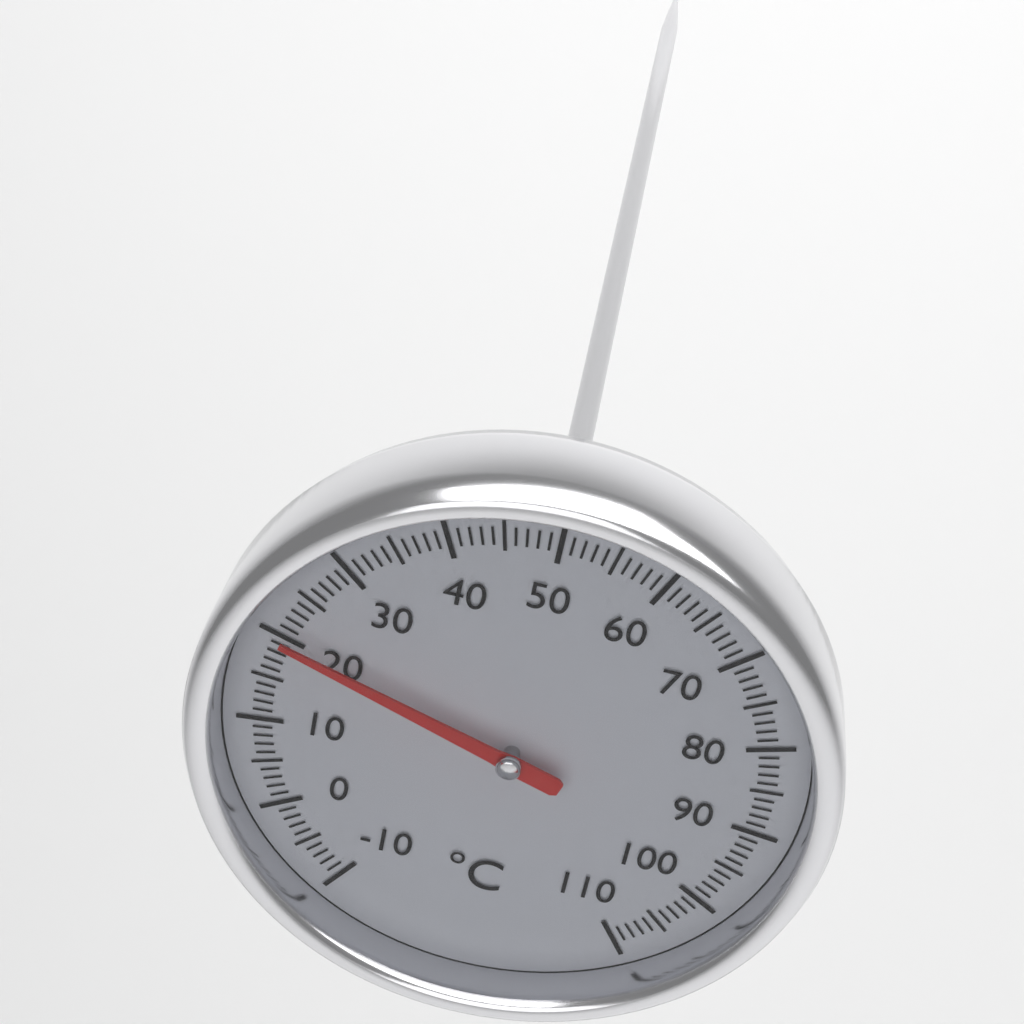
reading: 20 °C
